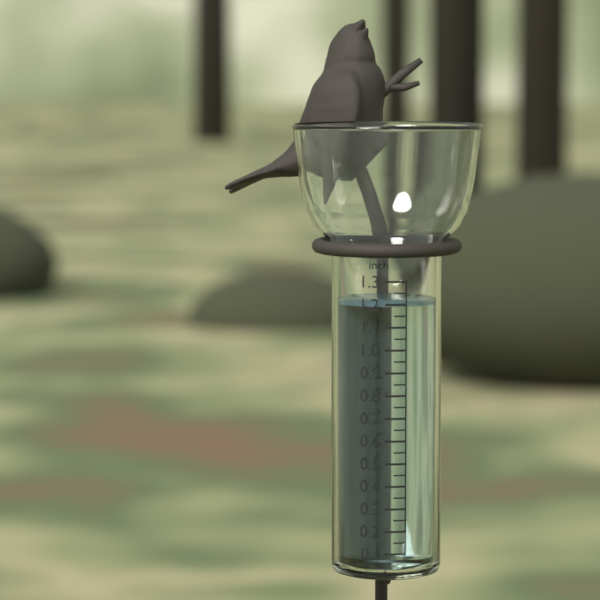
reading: 1.20 inch
